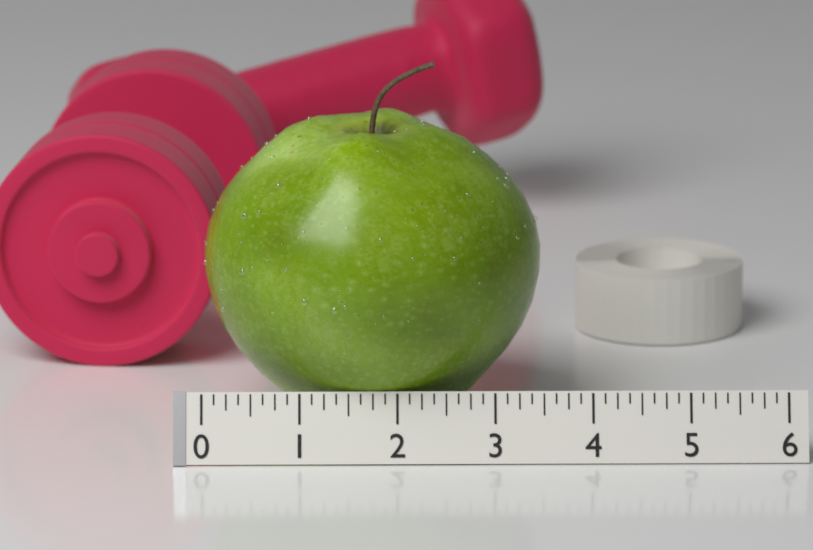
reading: 3.500 (no unit)
